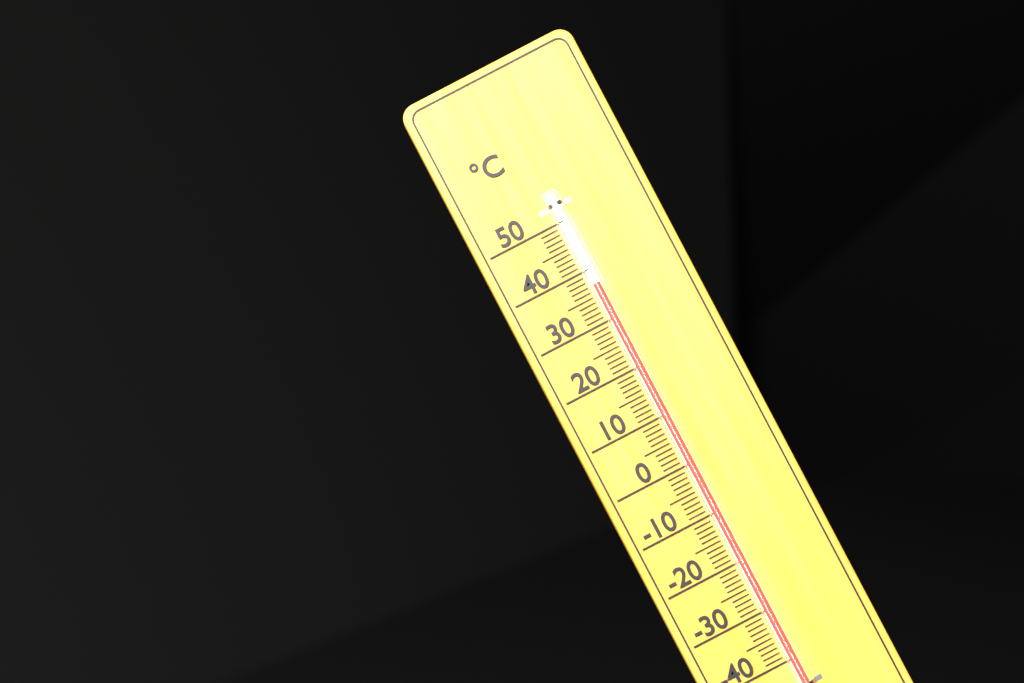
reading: 37 °C
